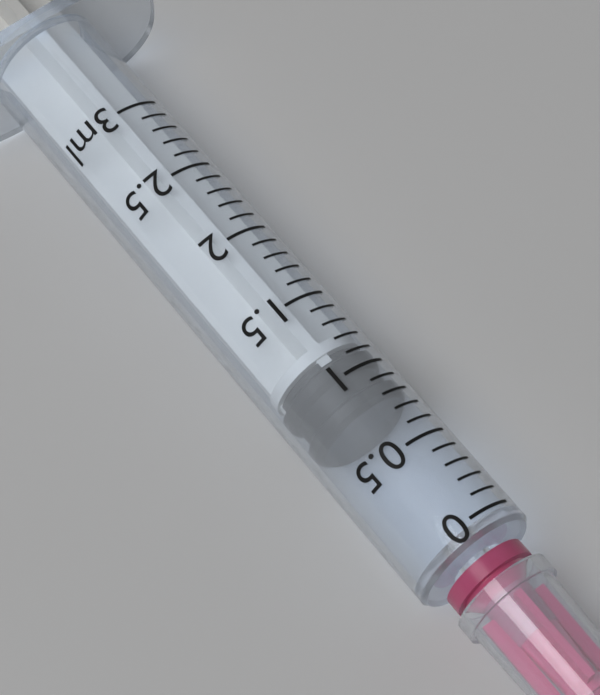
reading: 0.8 ml
